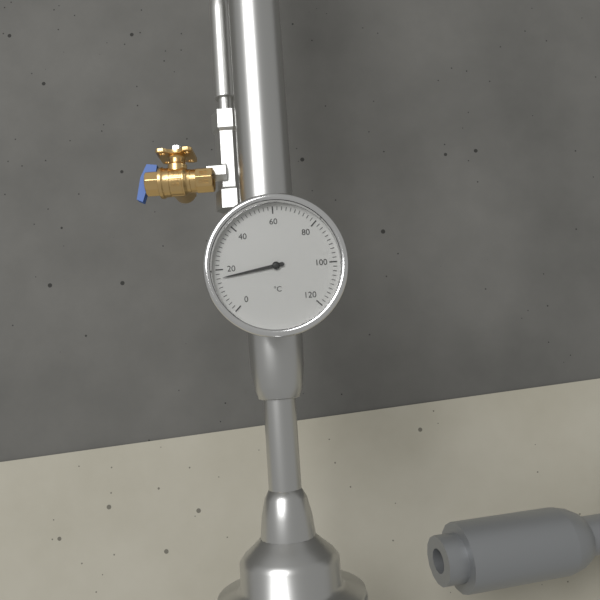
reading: 16 °C
